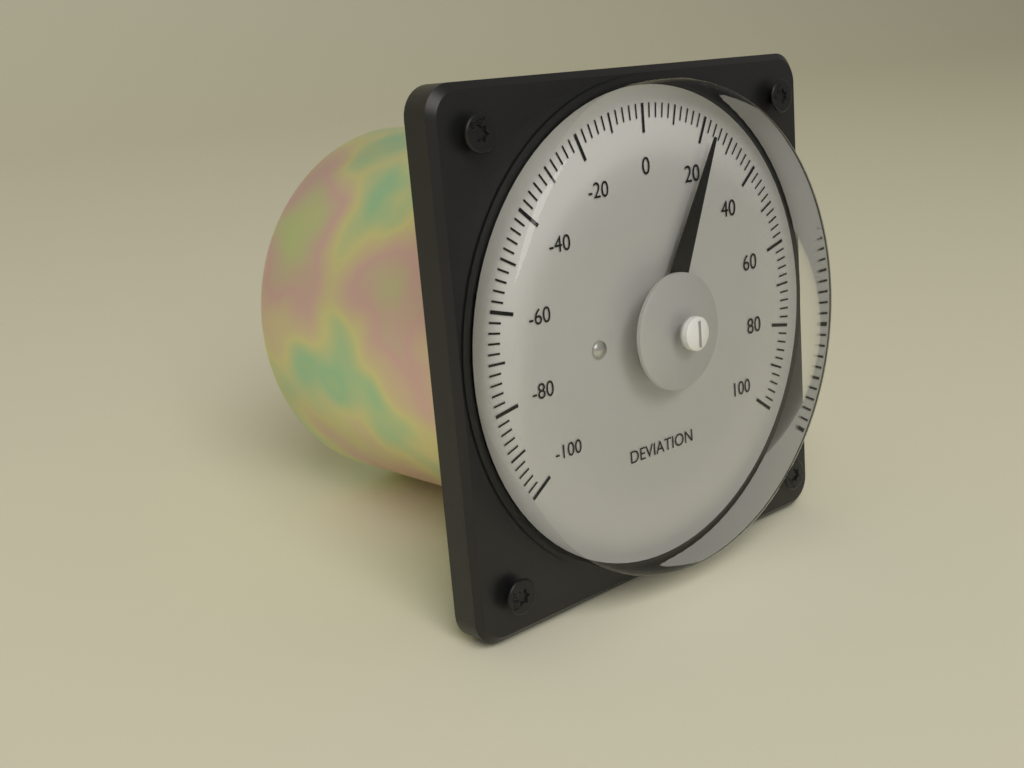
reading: 22 (no unit)
